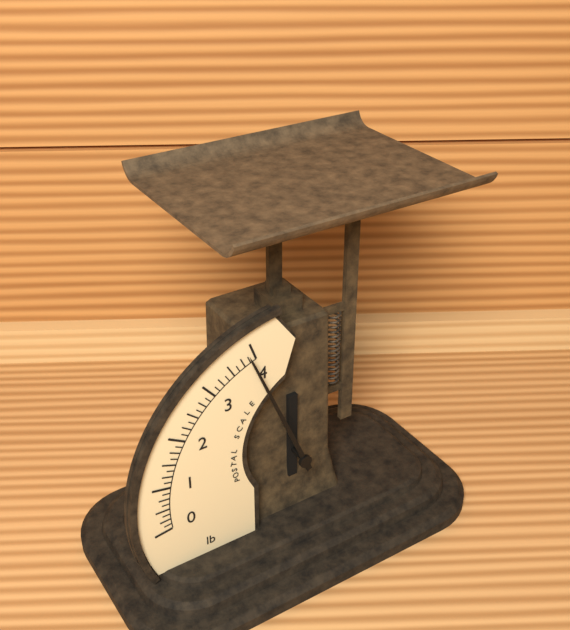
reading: 3.875 lb
